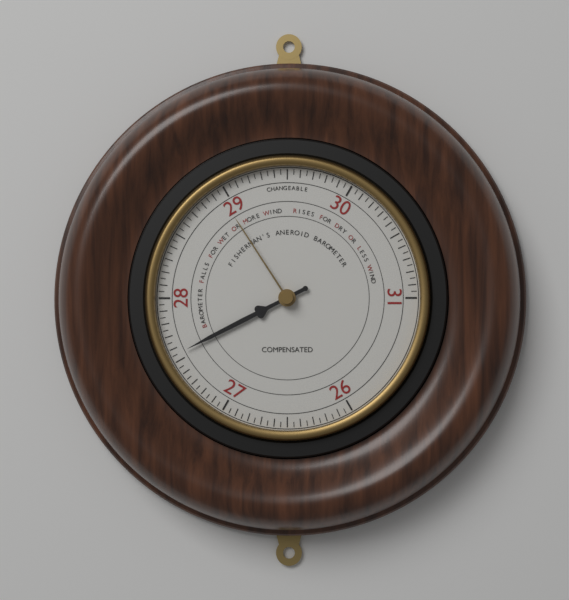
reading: 27.55 (no unit)
